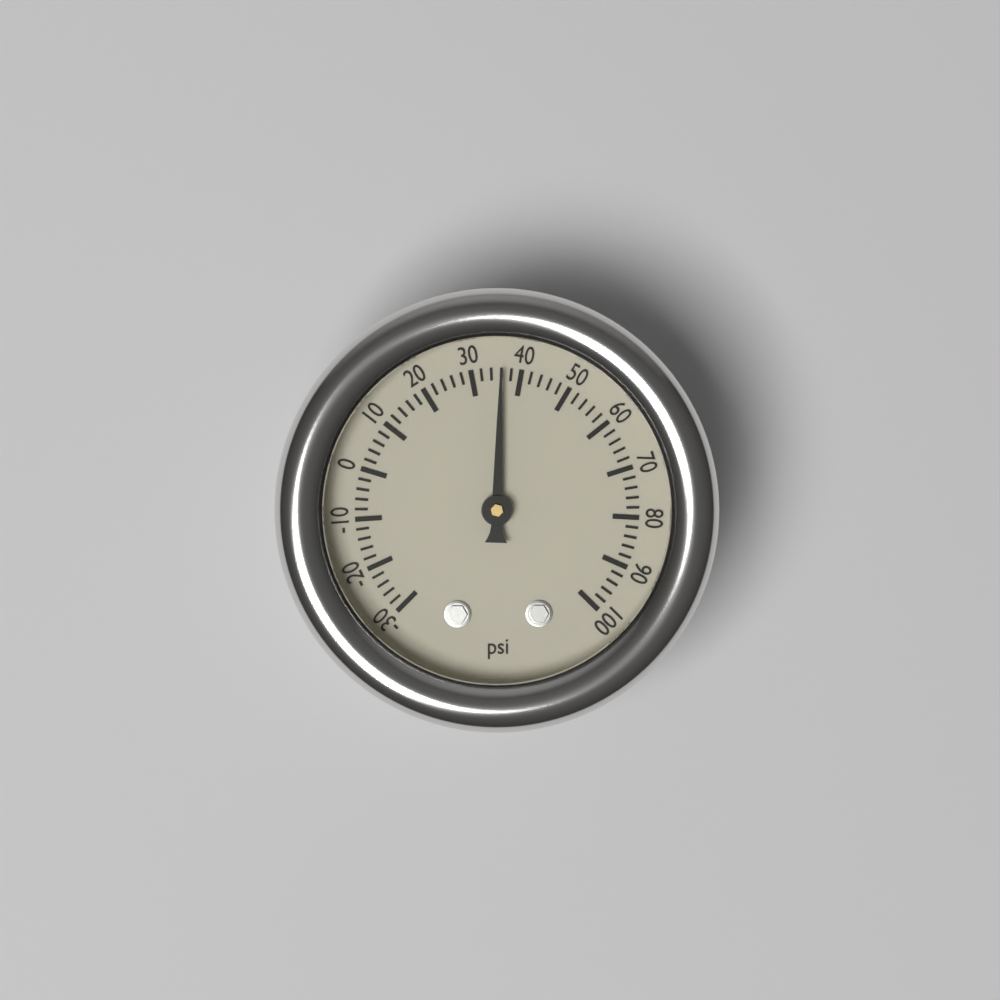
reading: 36 psi
